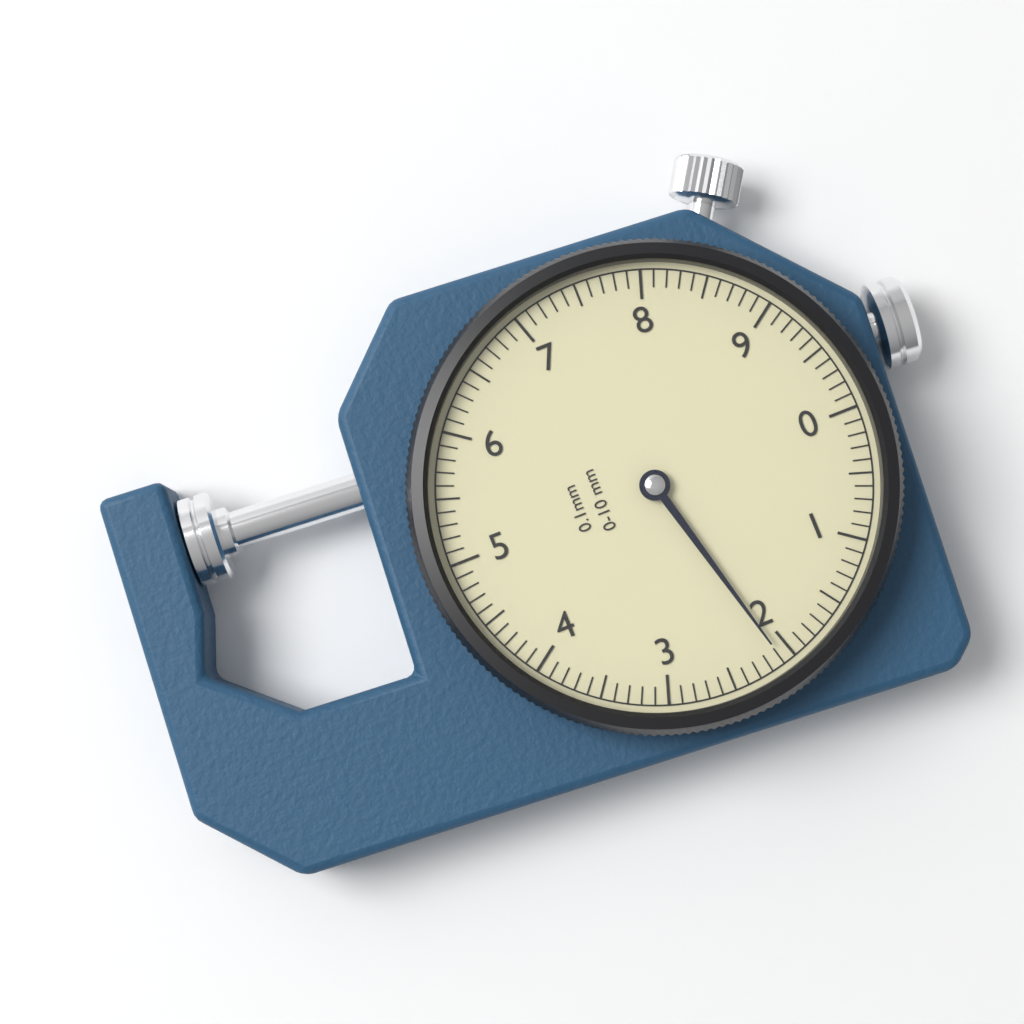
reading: 2.1 mm
